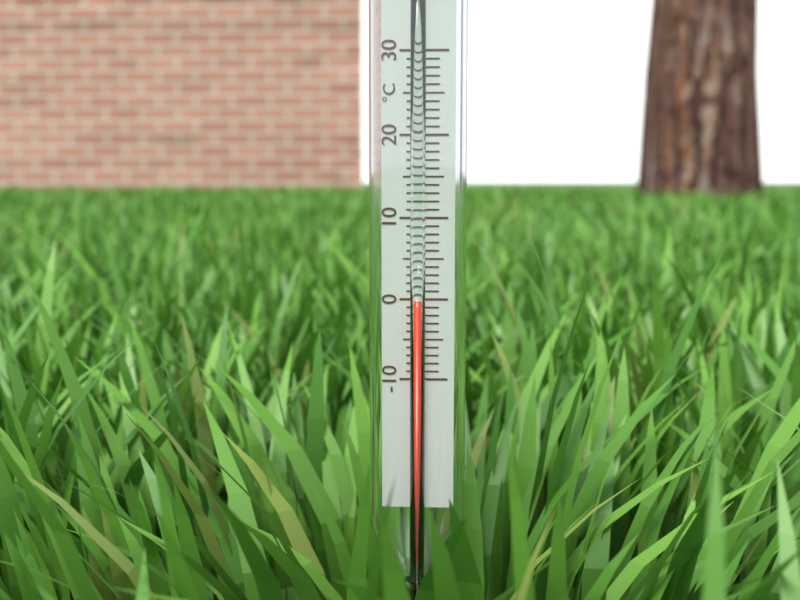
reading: 0 °C
